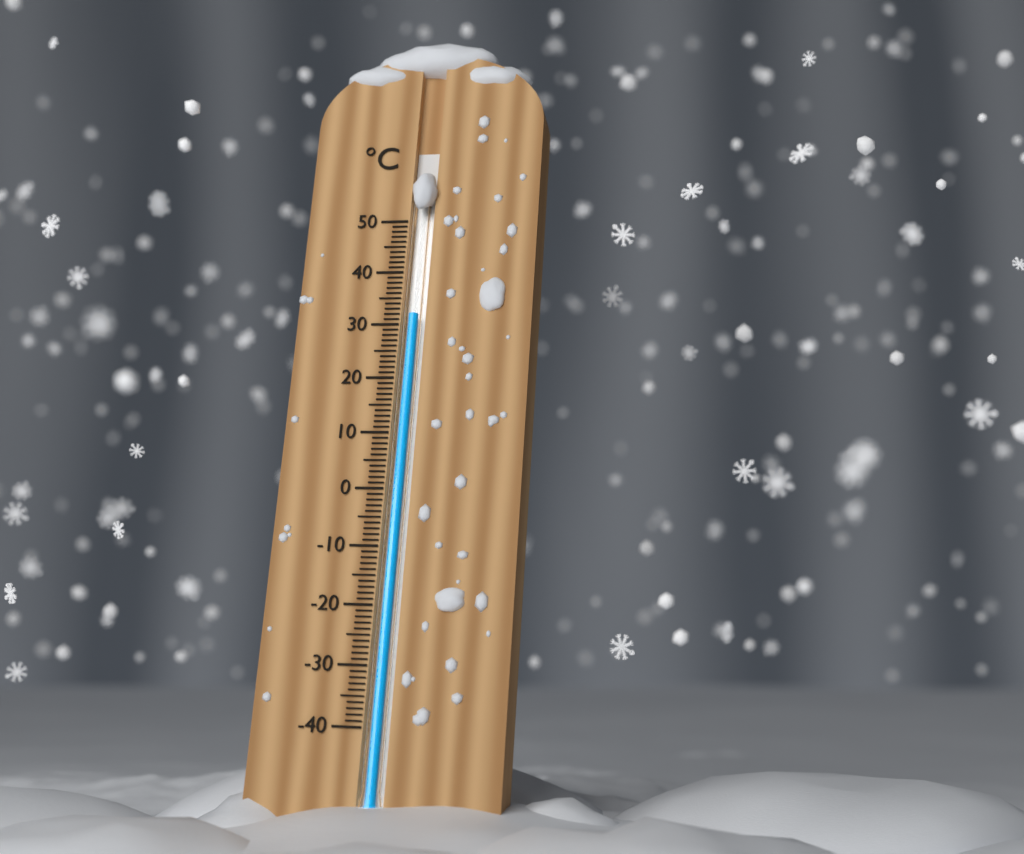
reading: 32 °C
